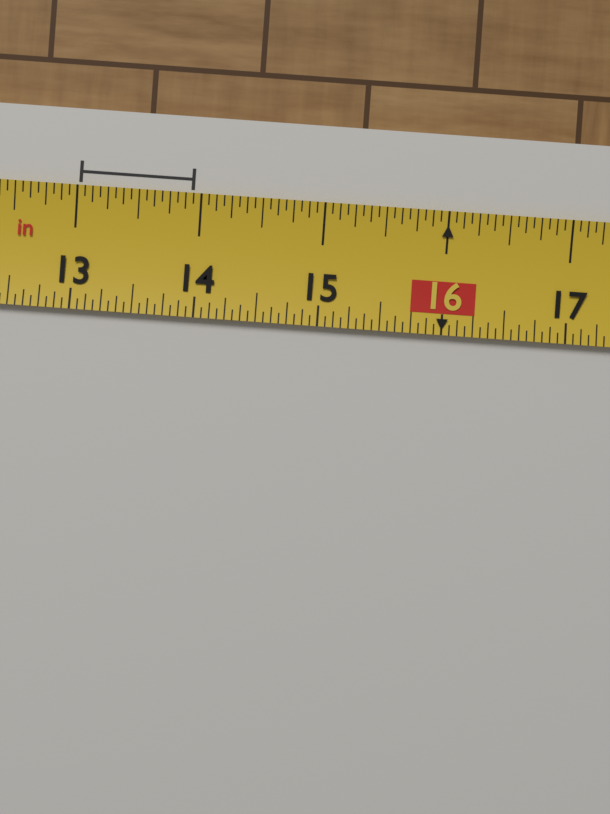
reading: 13.9375 in
